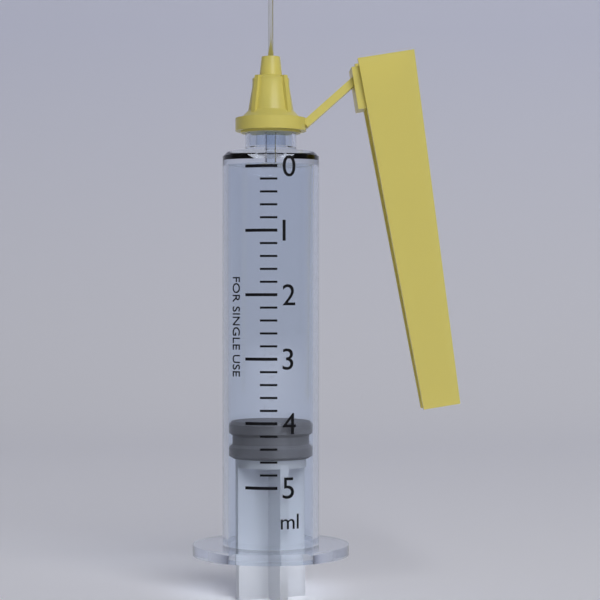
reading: 4.0 ml
